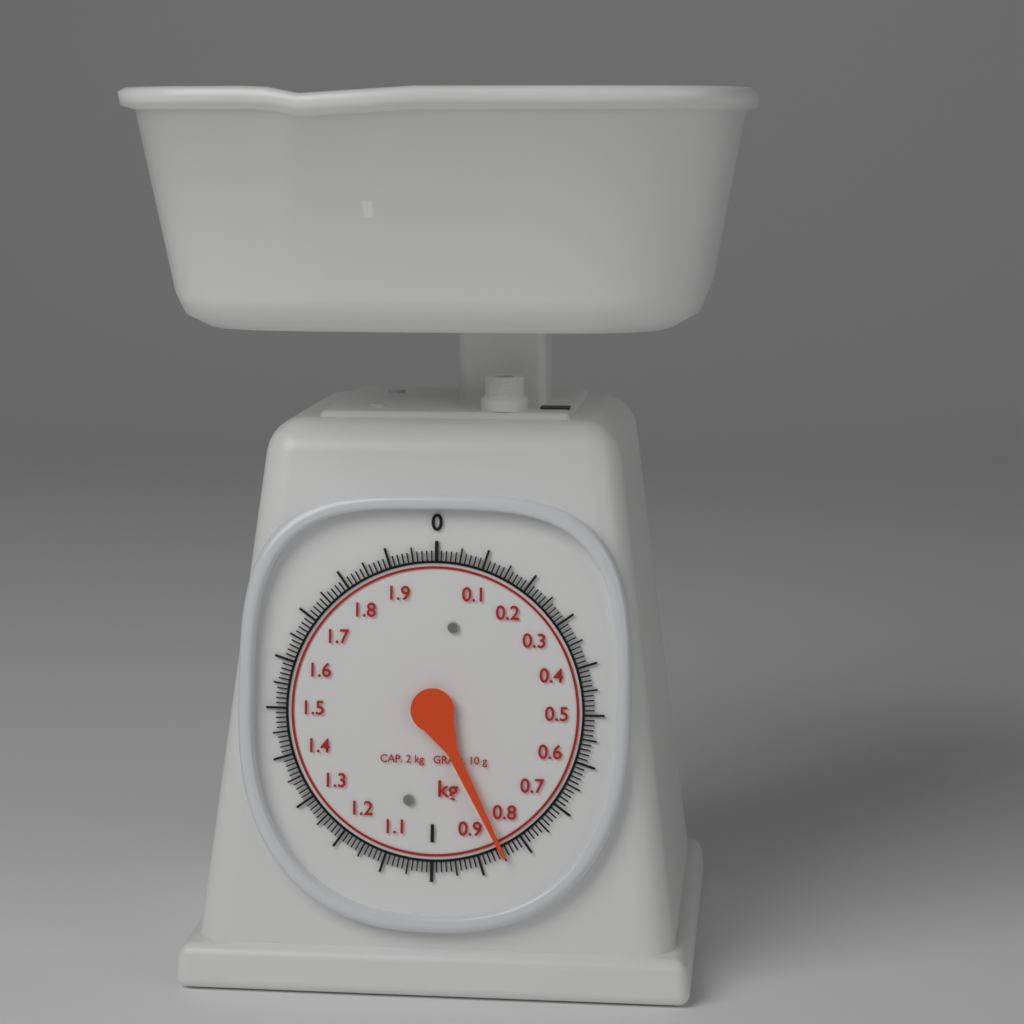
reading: 0.85 kg
